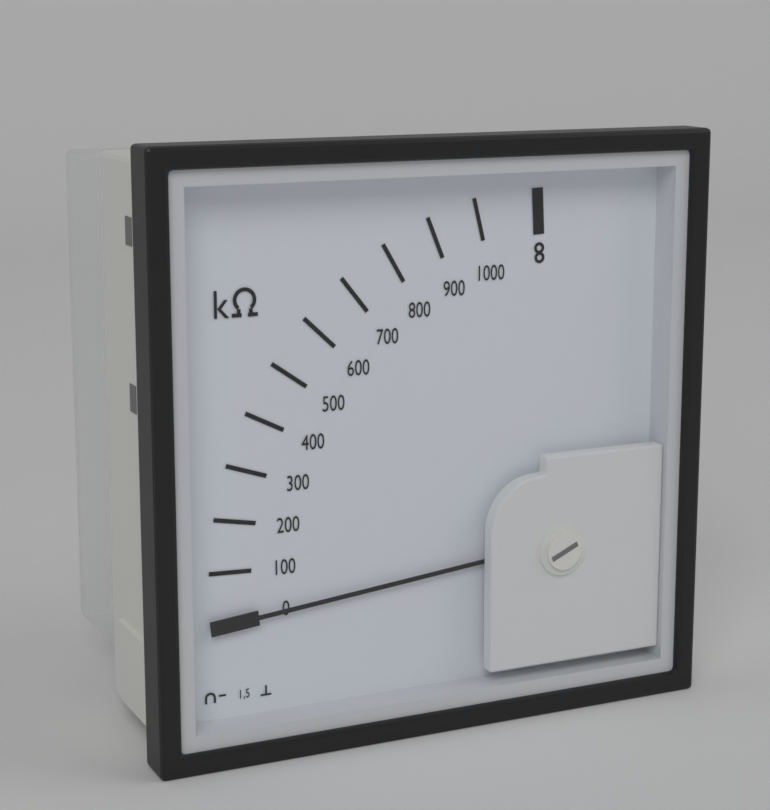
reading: 0 kΩ
